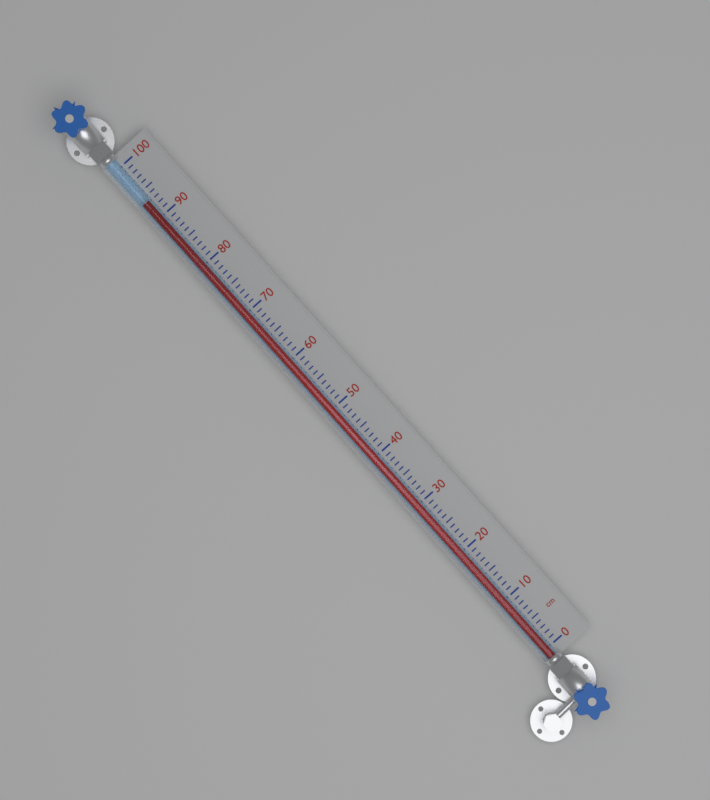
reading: 93 cm
